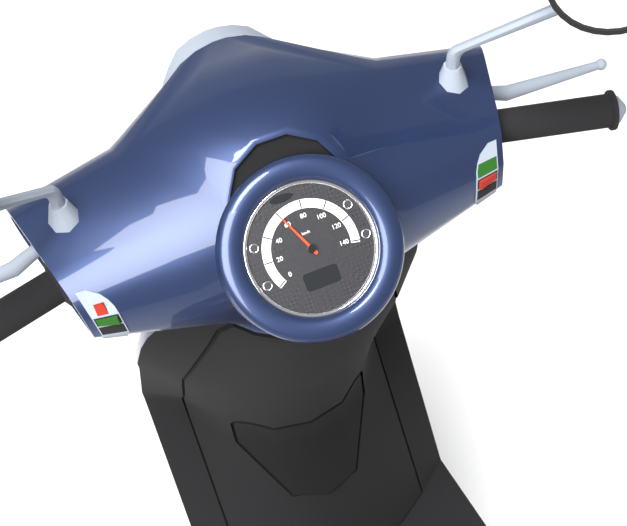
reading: 60 km/h
